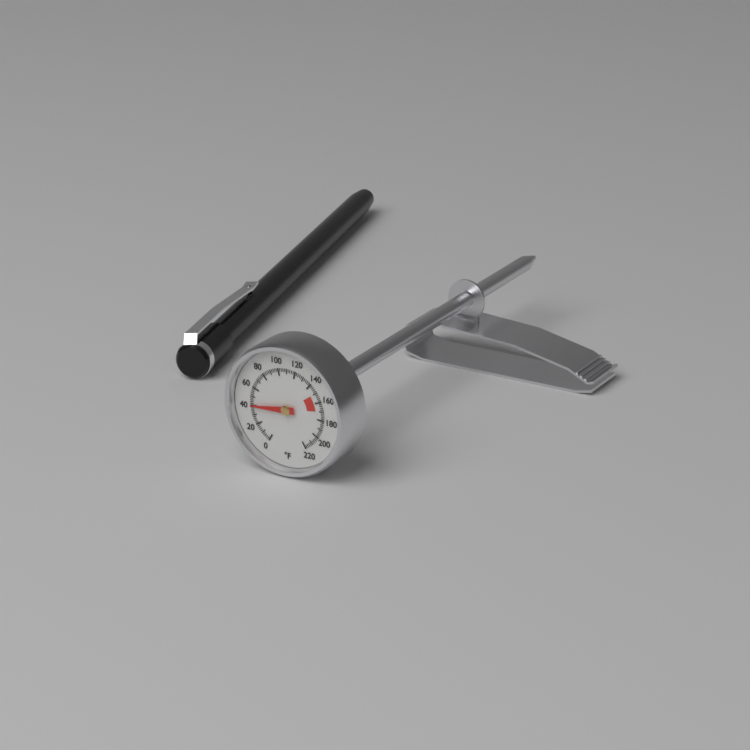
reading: 40 °F
